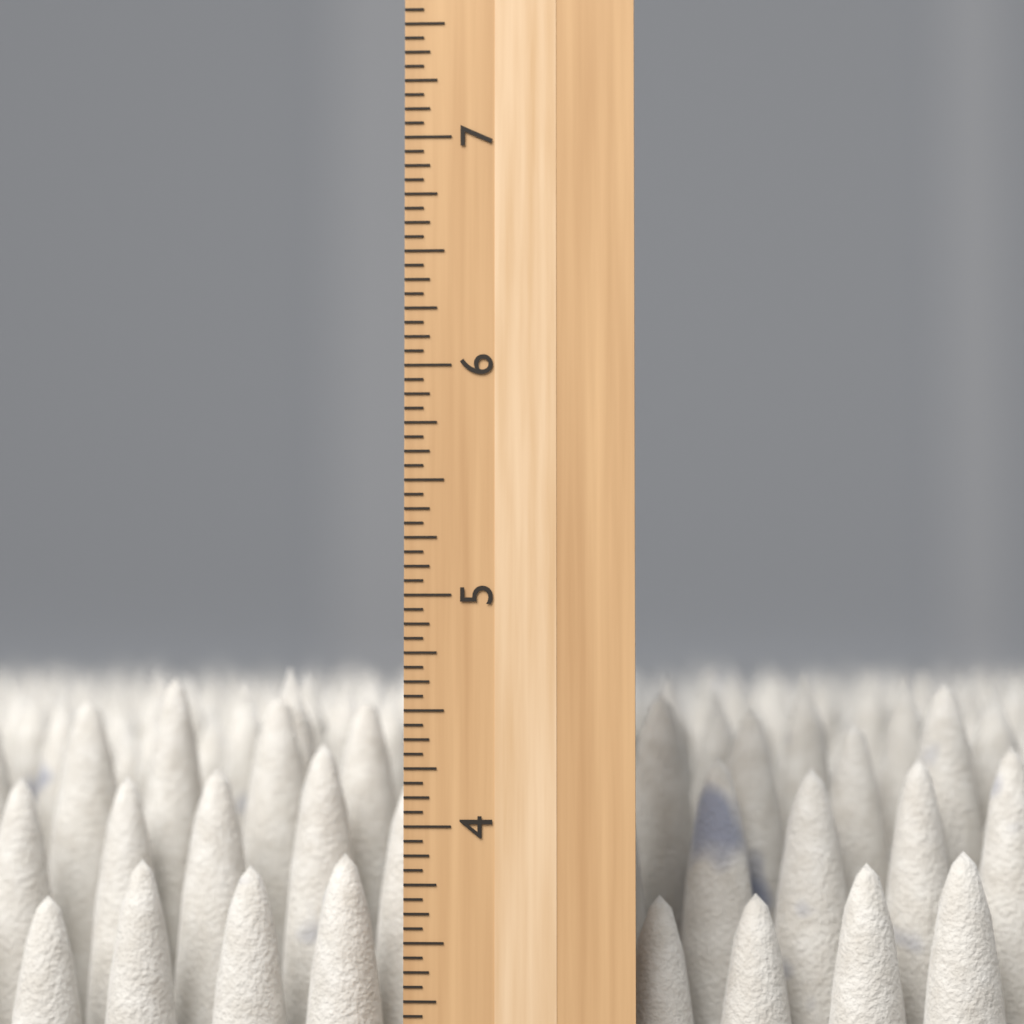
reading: 4.6875 inch
